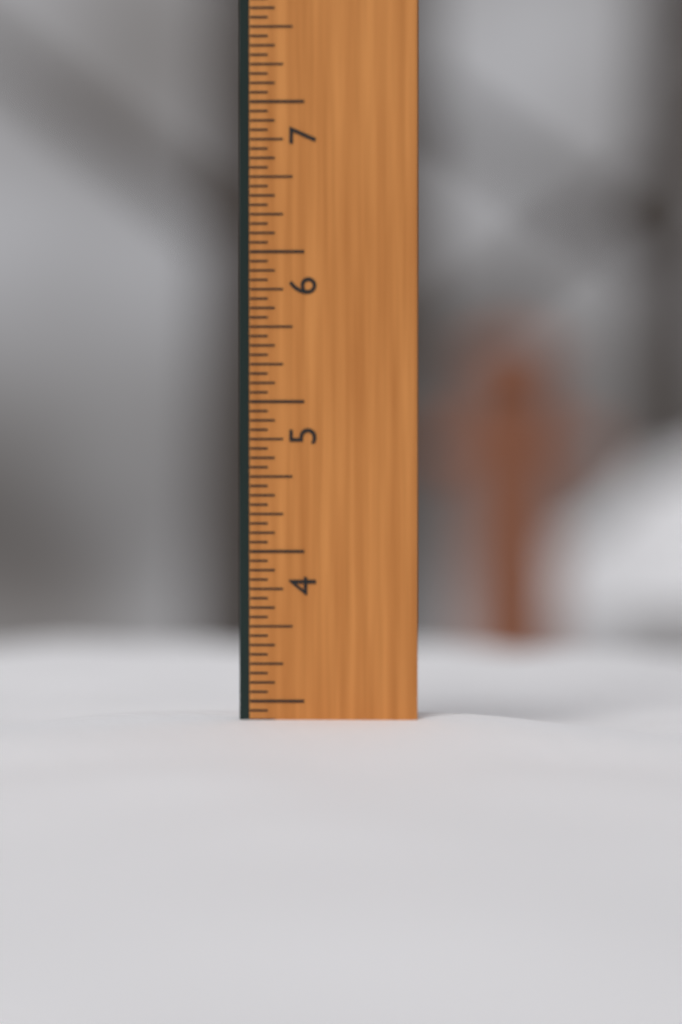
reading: 2.8750 in
